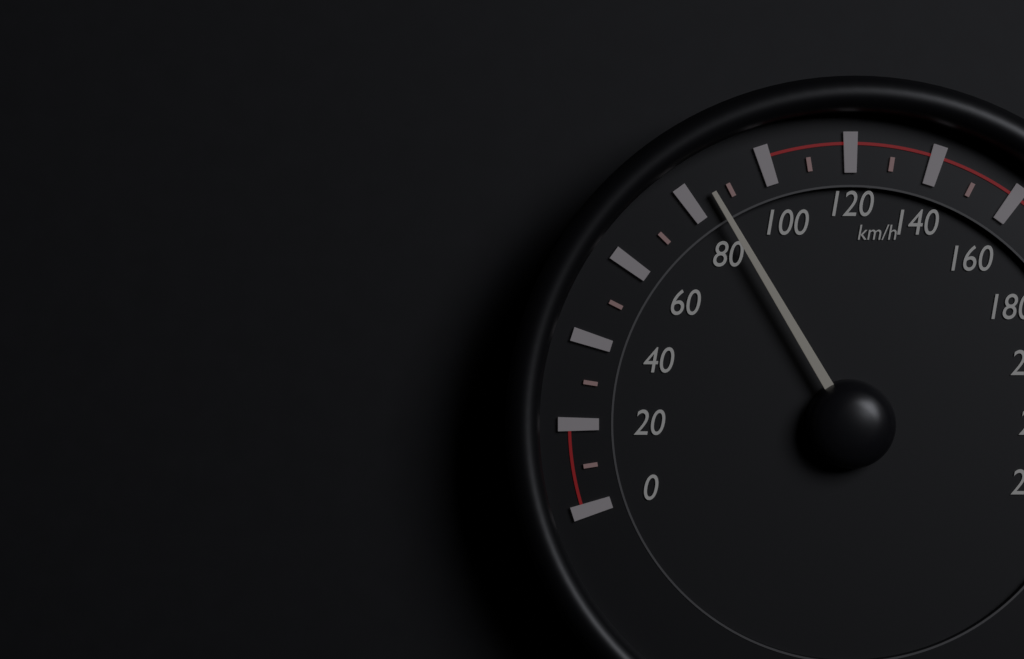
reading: 86 km/h
